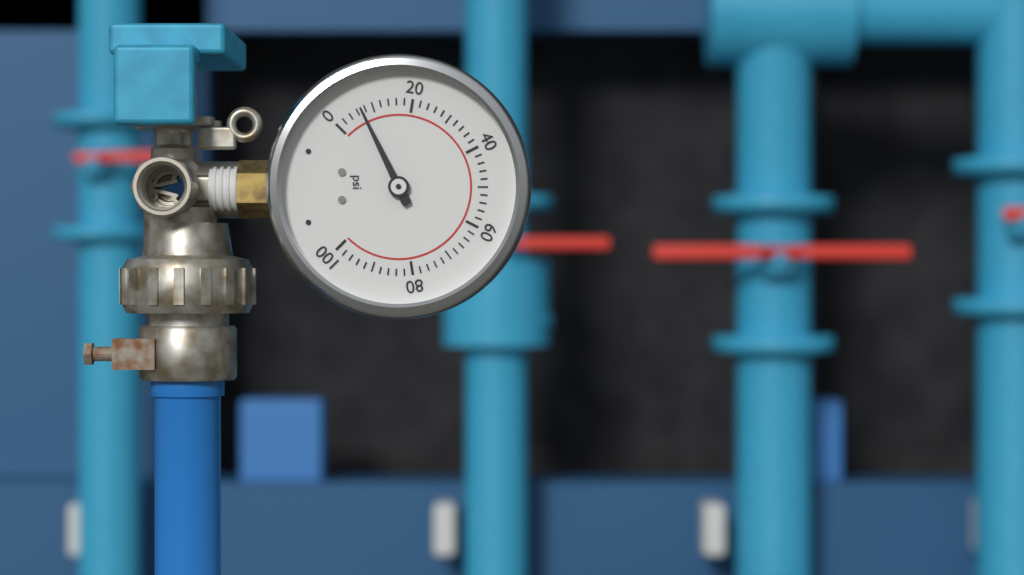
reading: 7 psi
